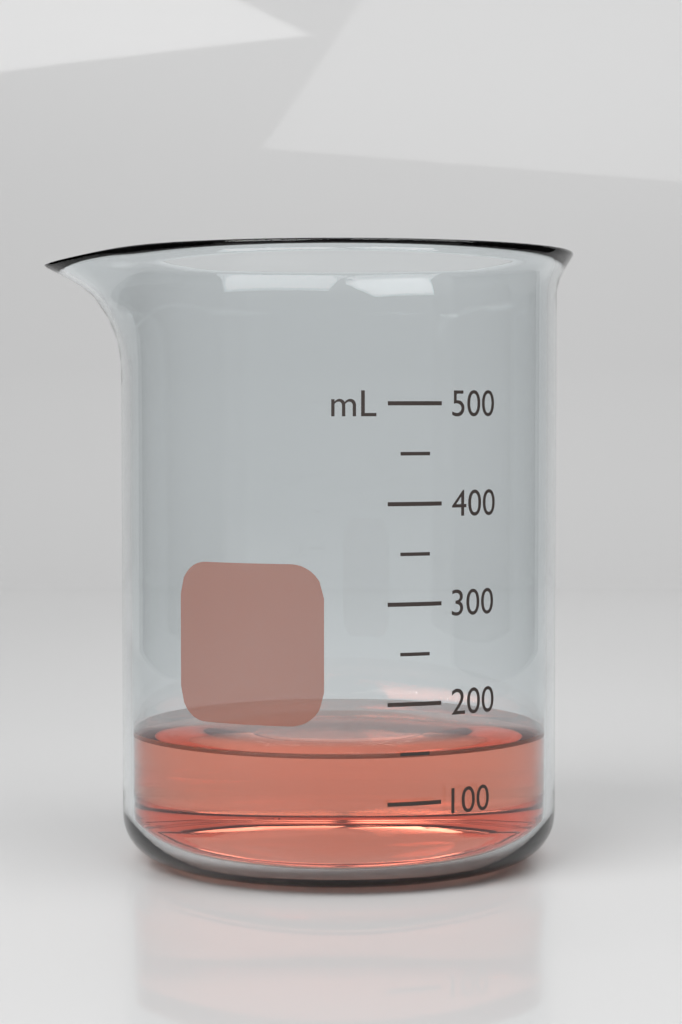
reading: 150 mL
